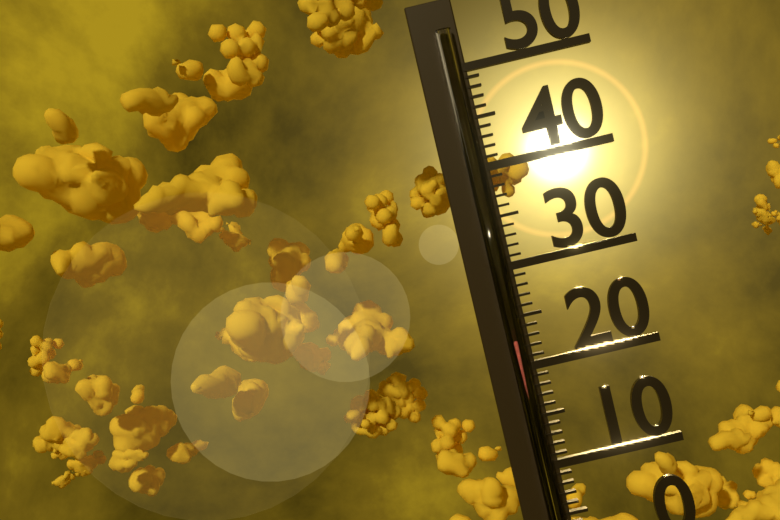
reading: 23 (no unit)
